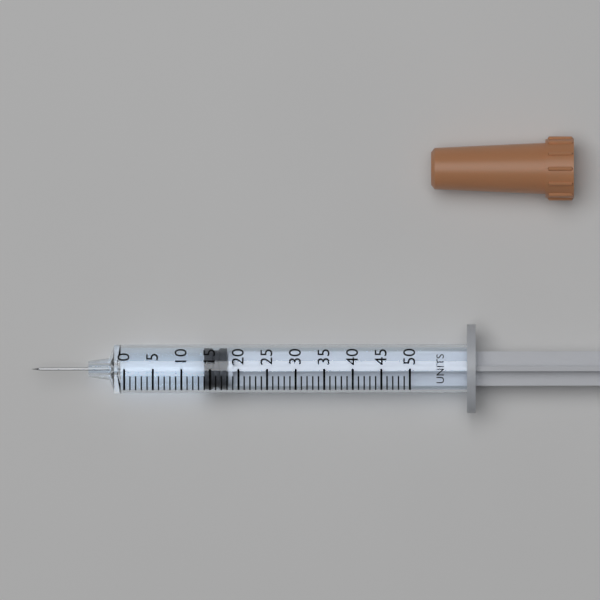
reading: 14 units
